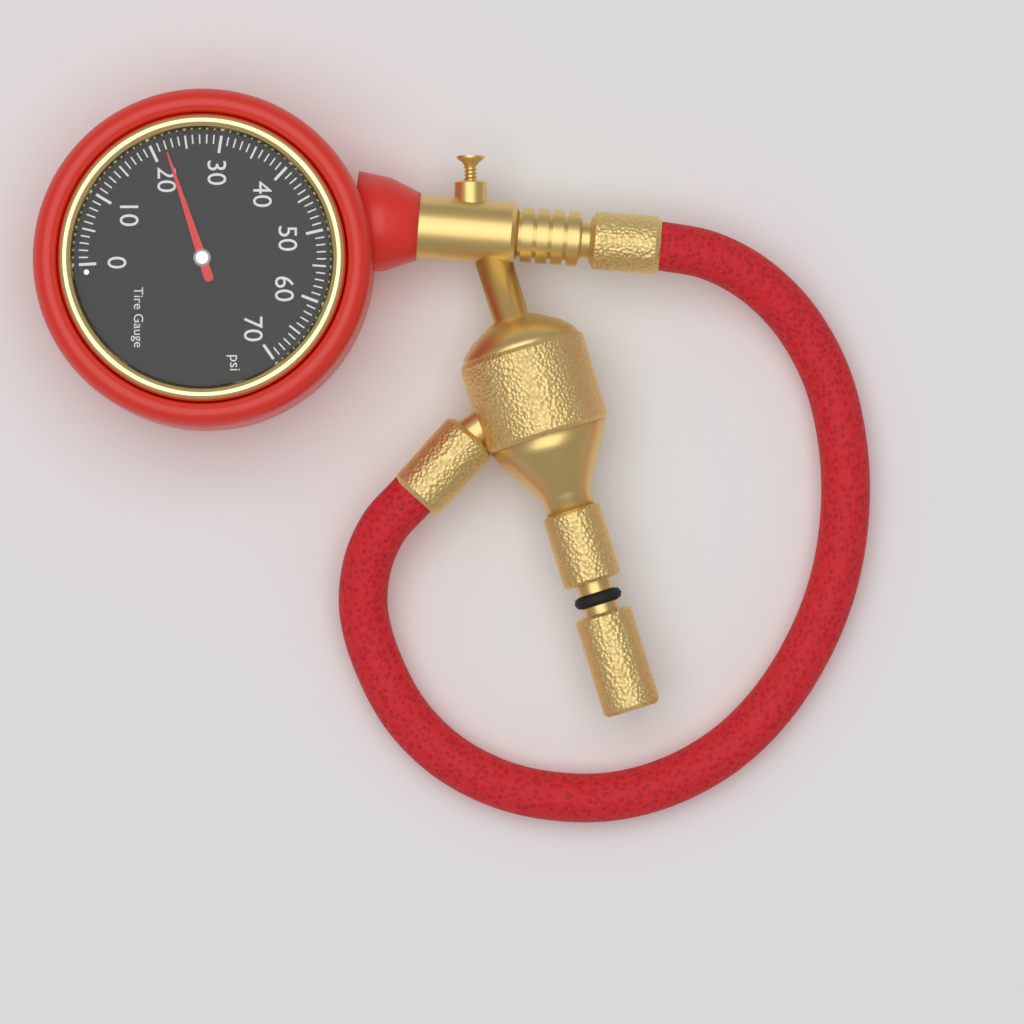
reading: 22 psi
